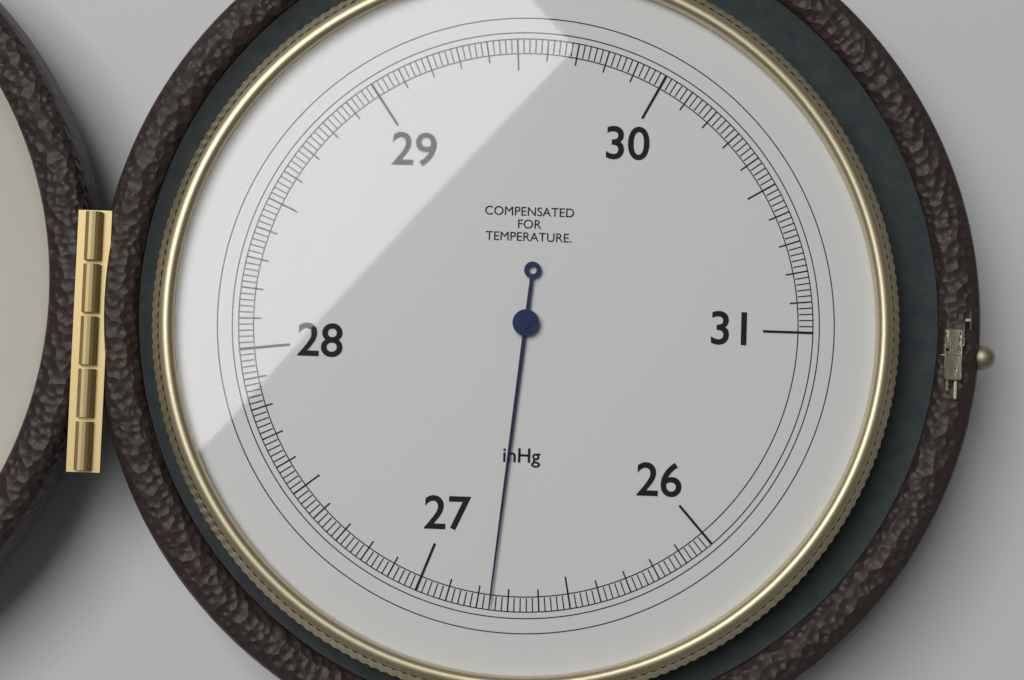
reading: 26.76 inHg
